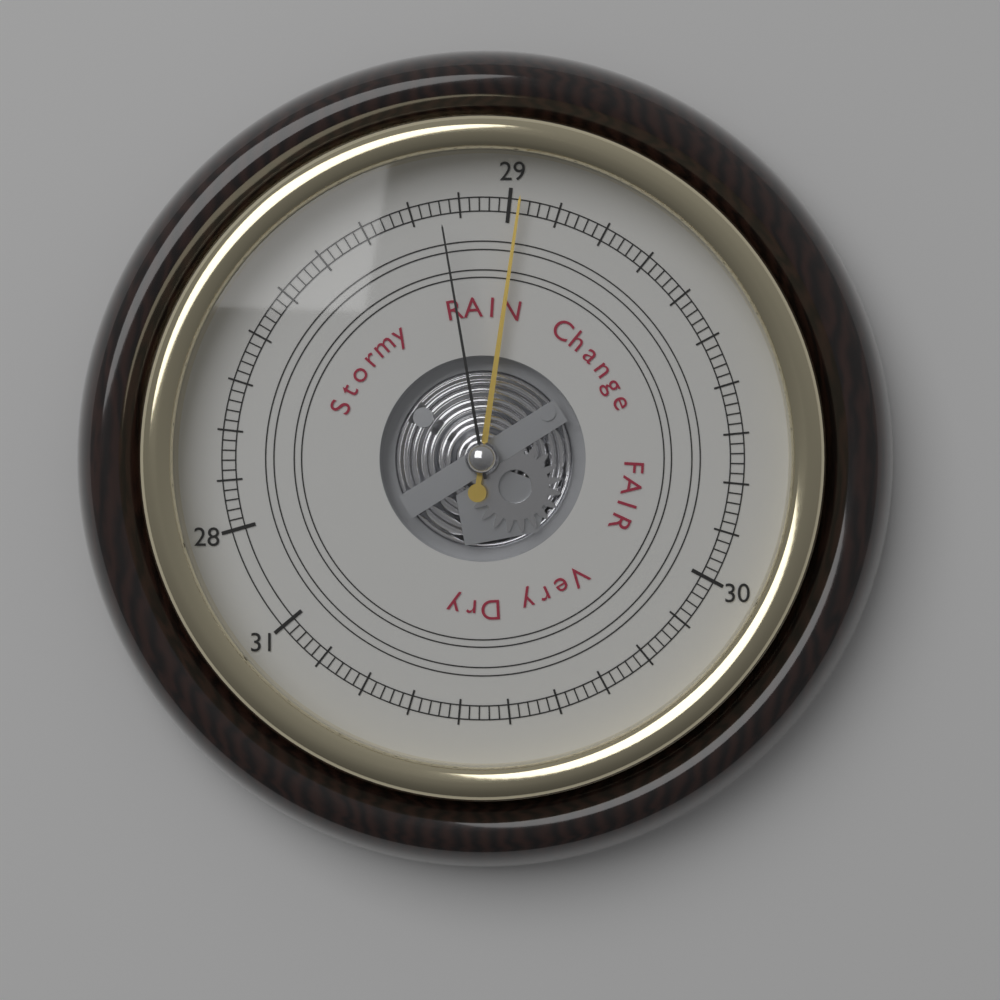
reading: 29.02 (no unit)
